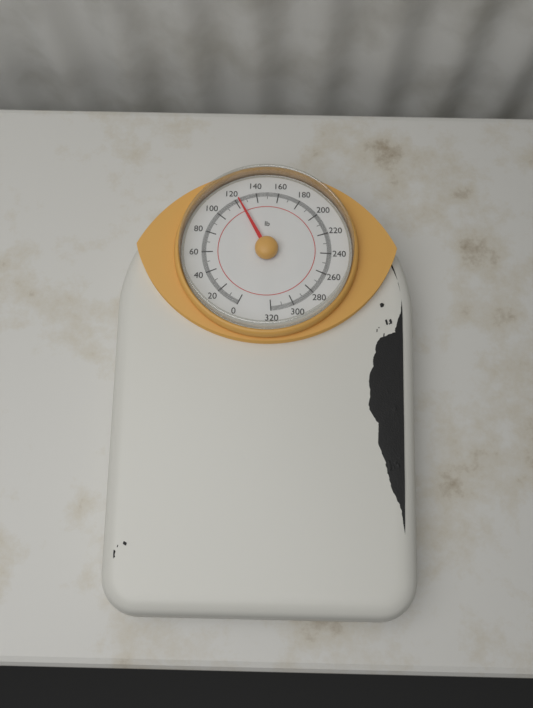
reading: 123 lb
